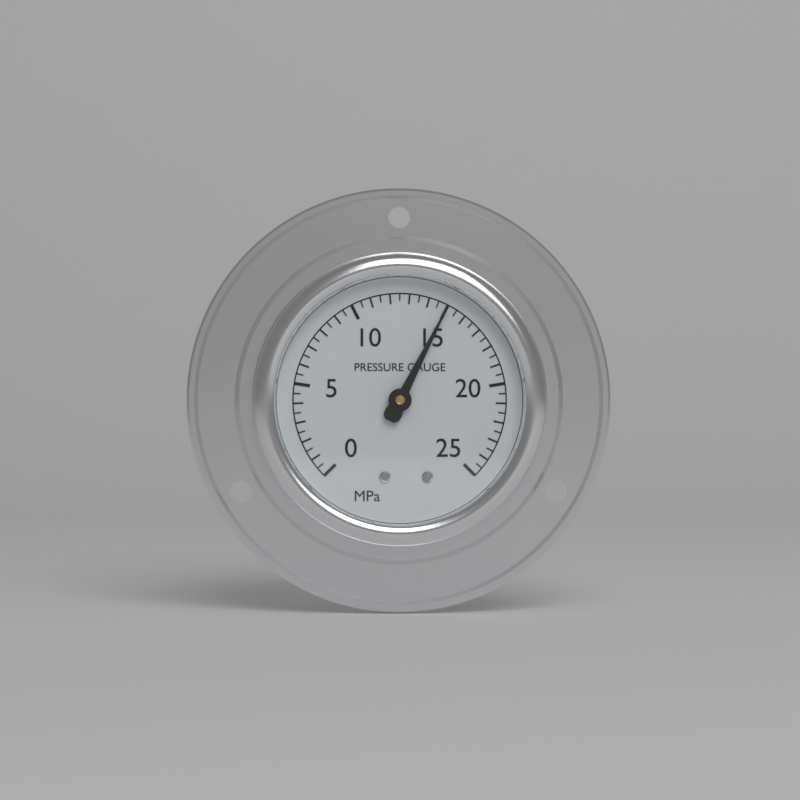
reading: 15.0 MPa
